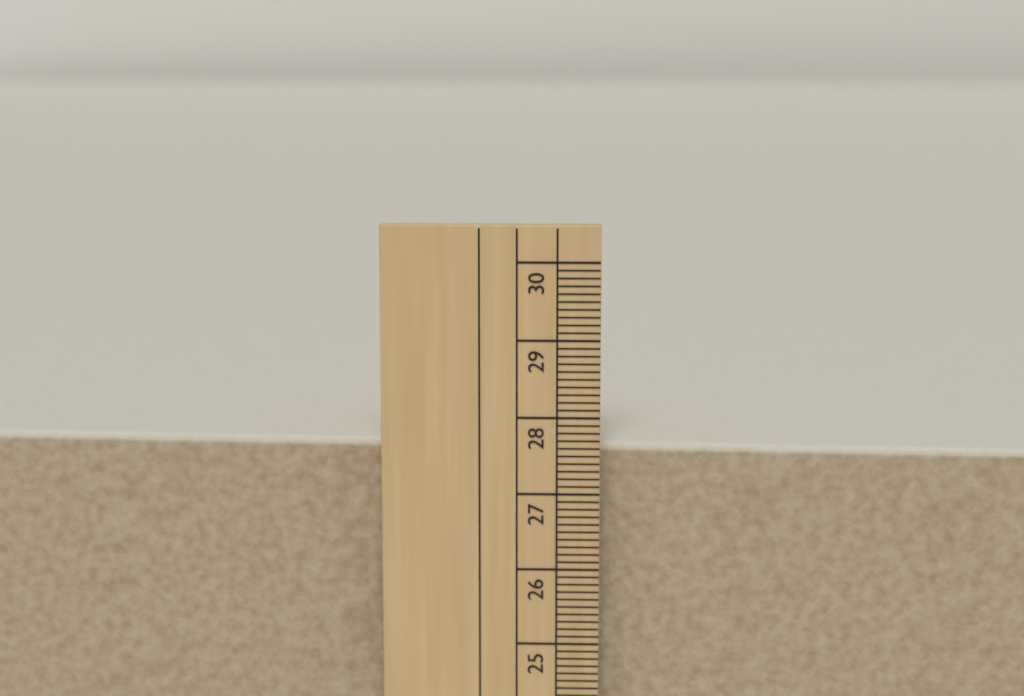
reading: 27.6 cm
